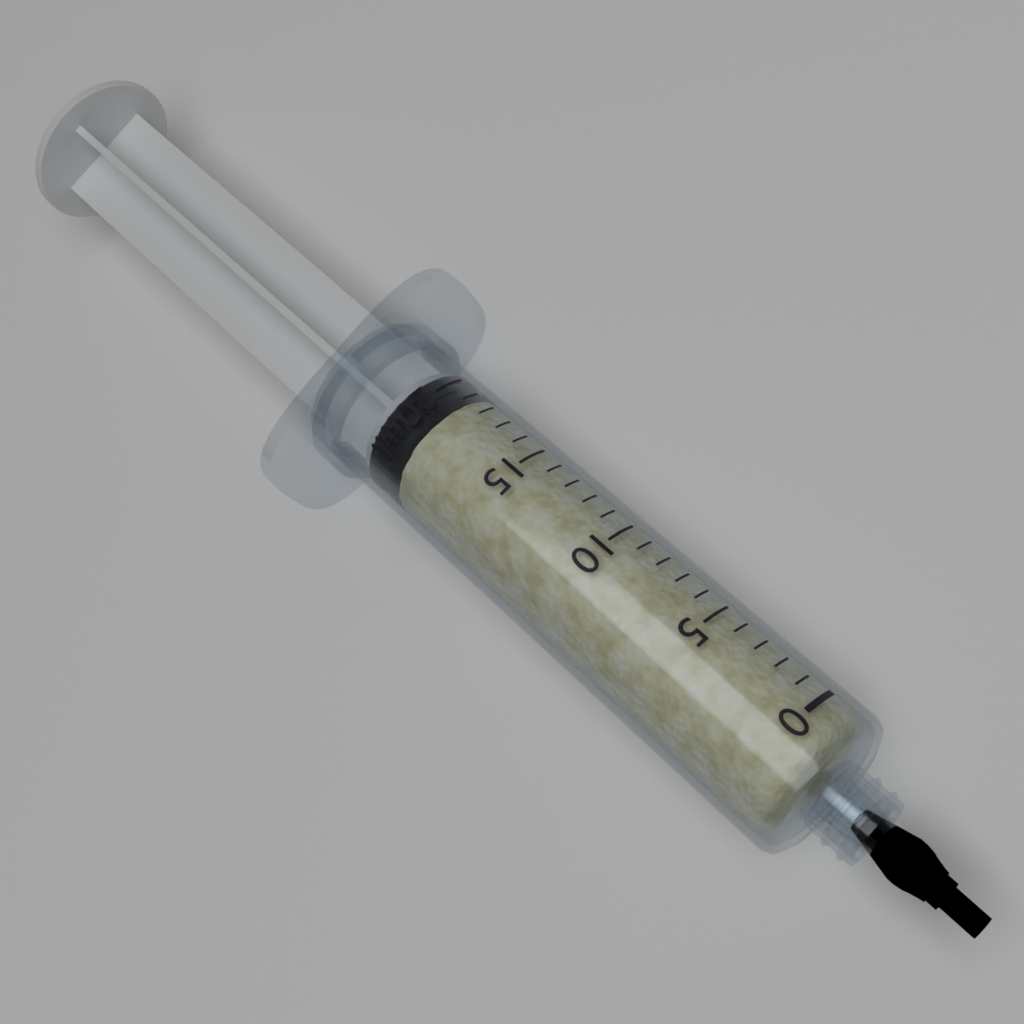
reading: 19 ml
